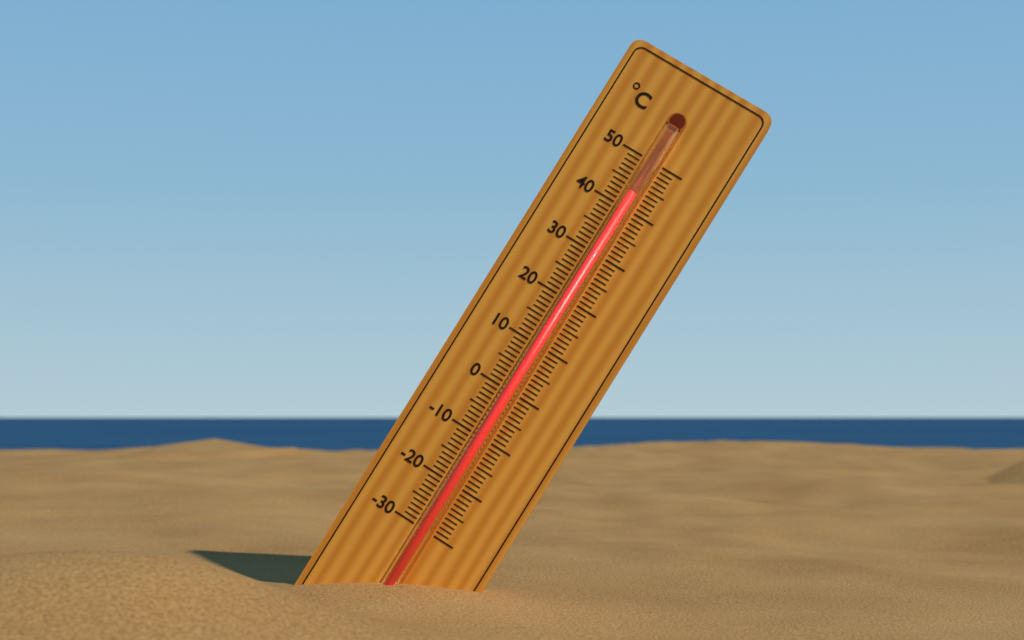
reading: 43 °C
